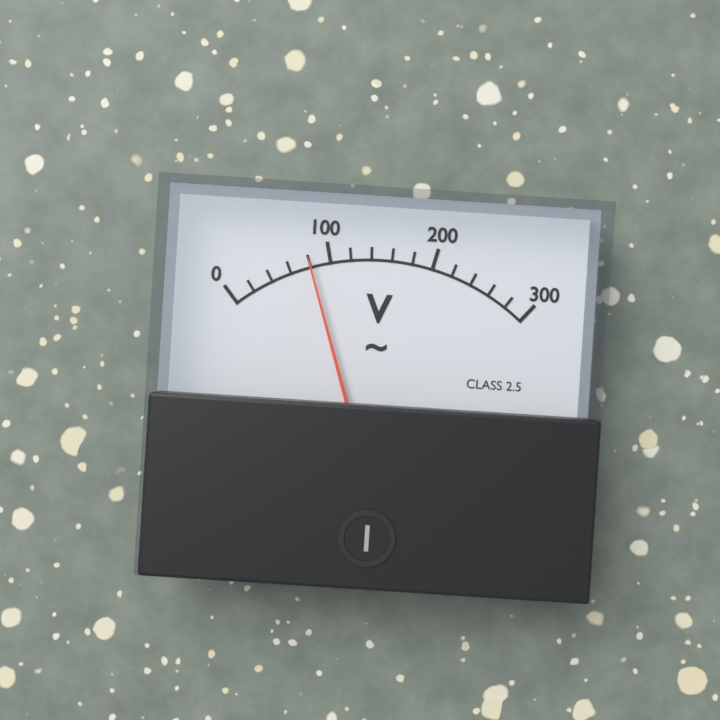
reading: 80 V
